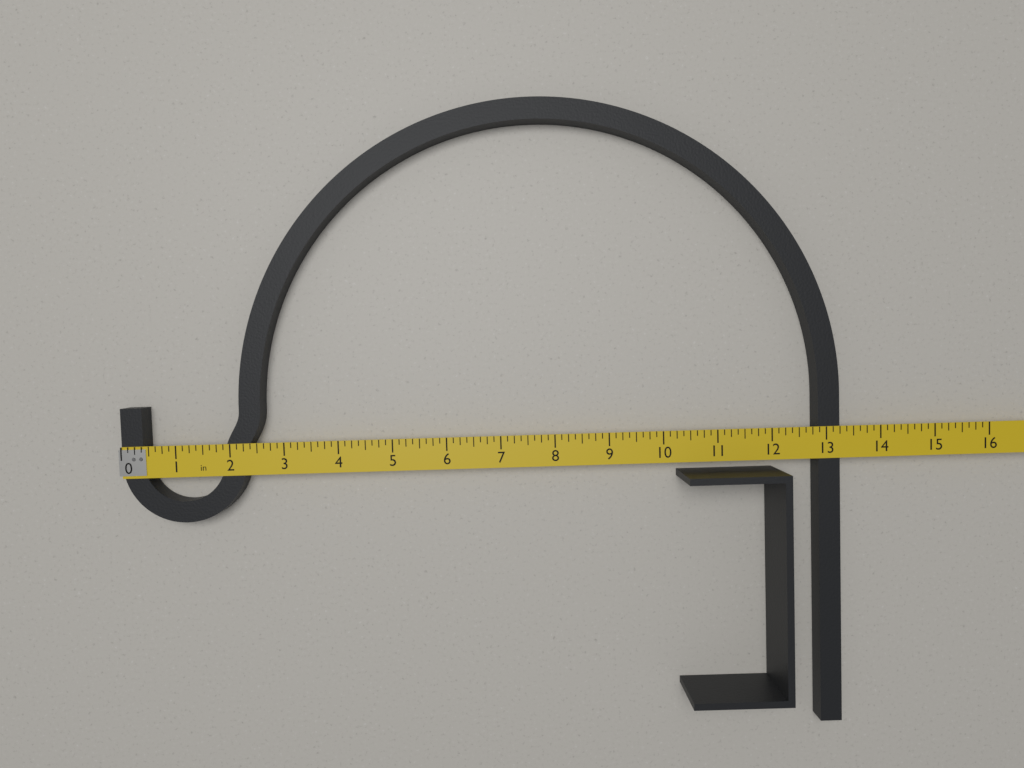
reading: 13.250 in
